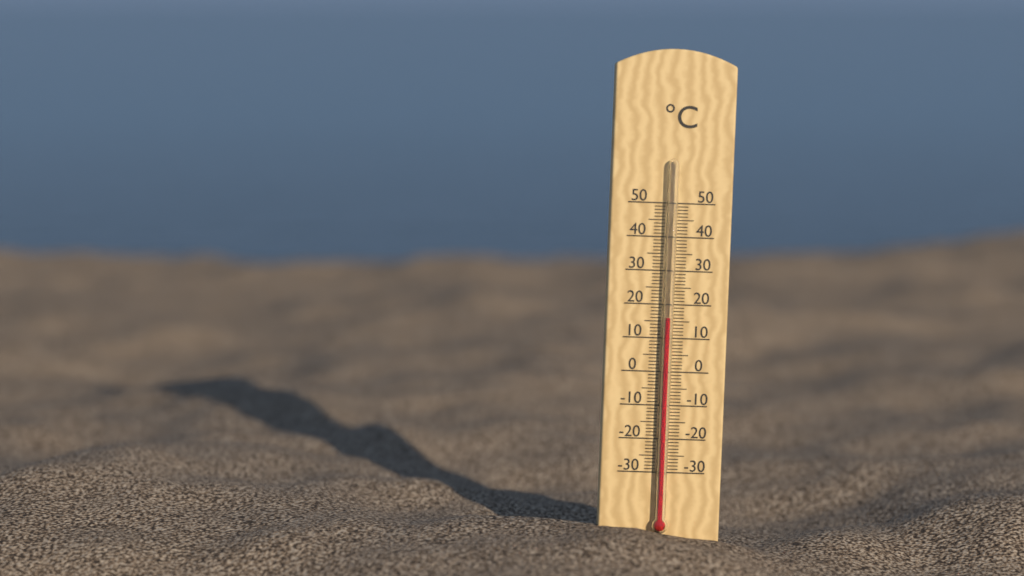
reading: 16 °C
